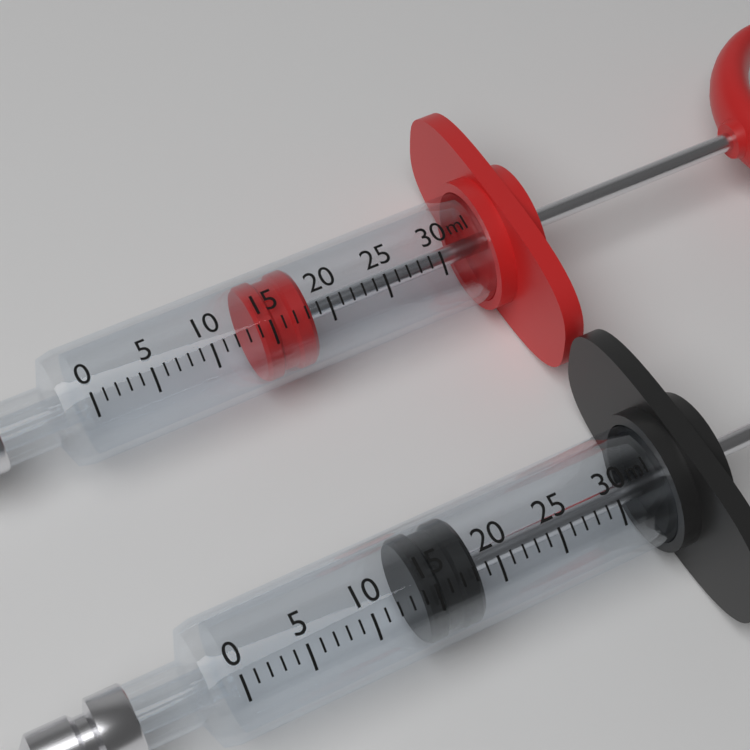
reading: 14 ml
